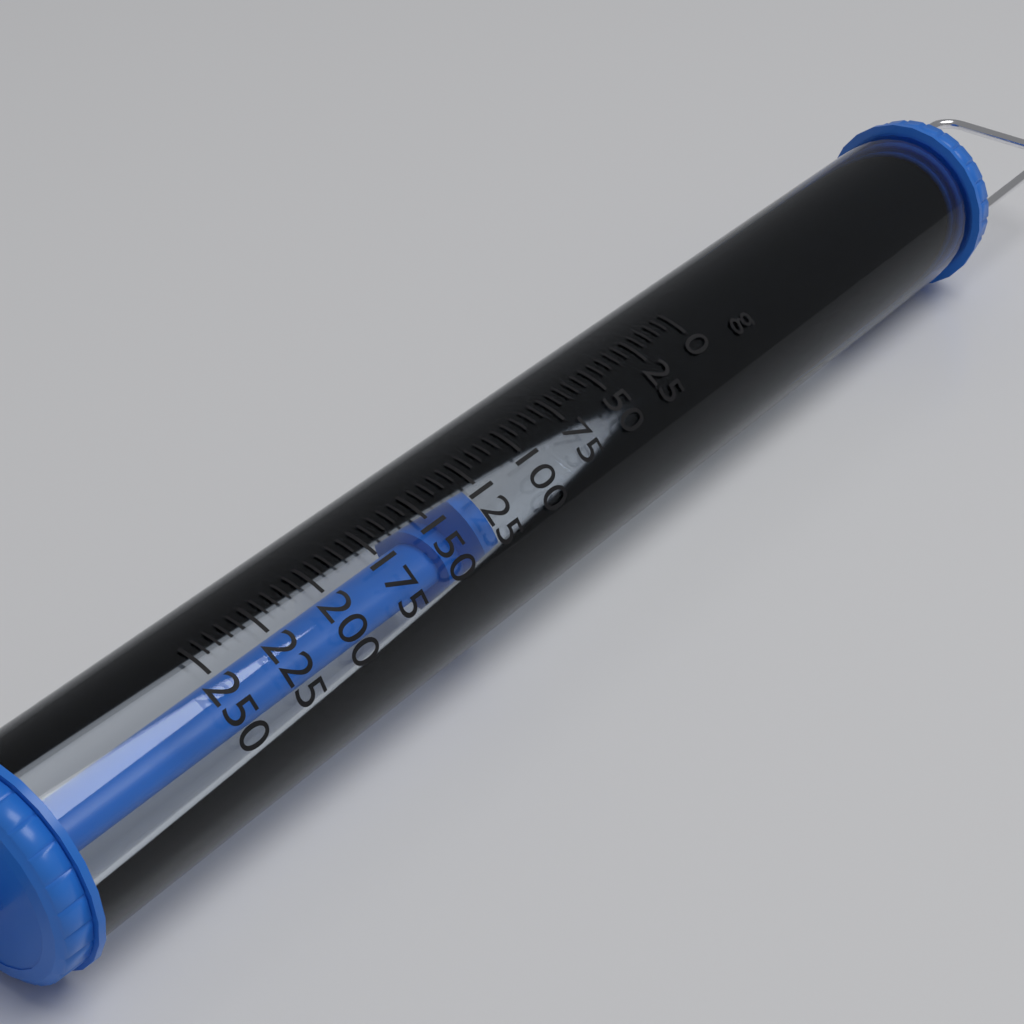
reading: 125 g
